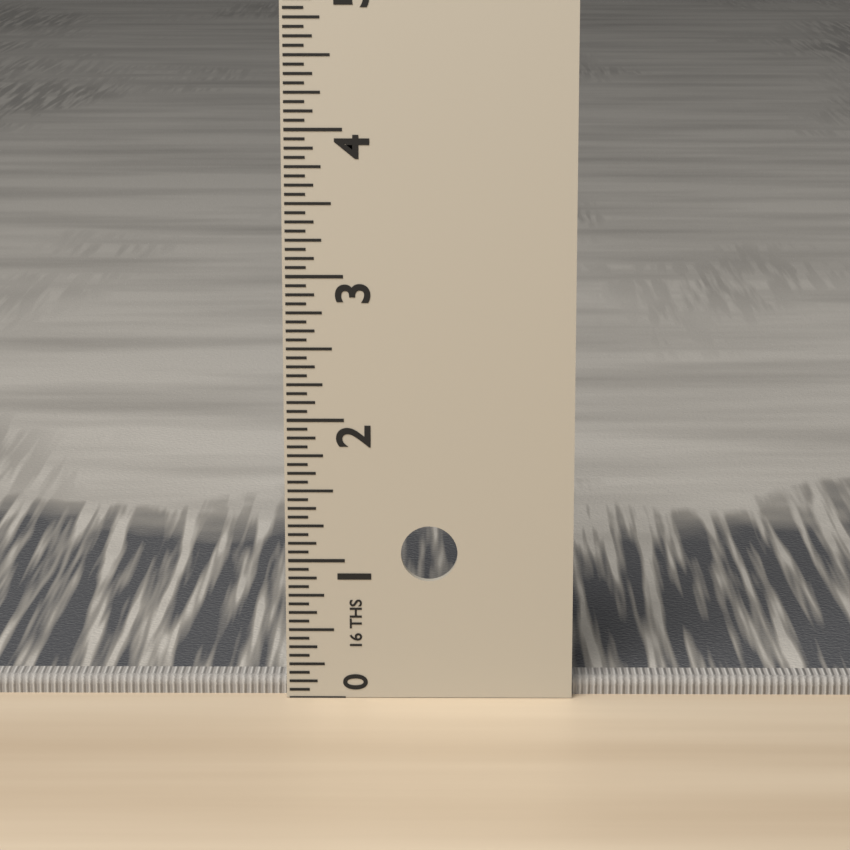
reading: 0.1250 in
